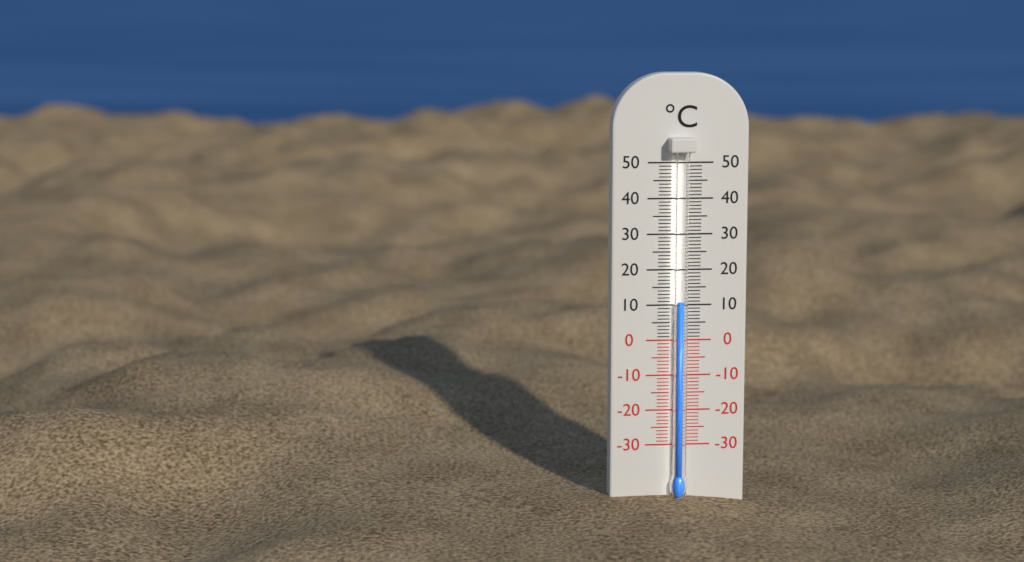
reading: 11 °C
